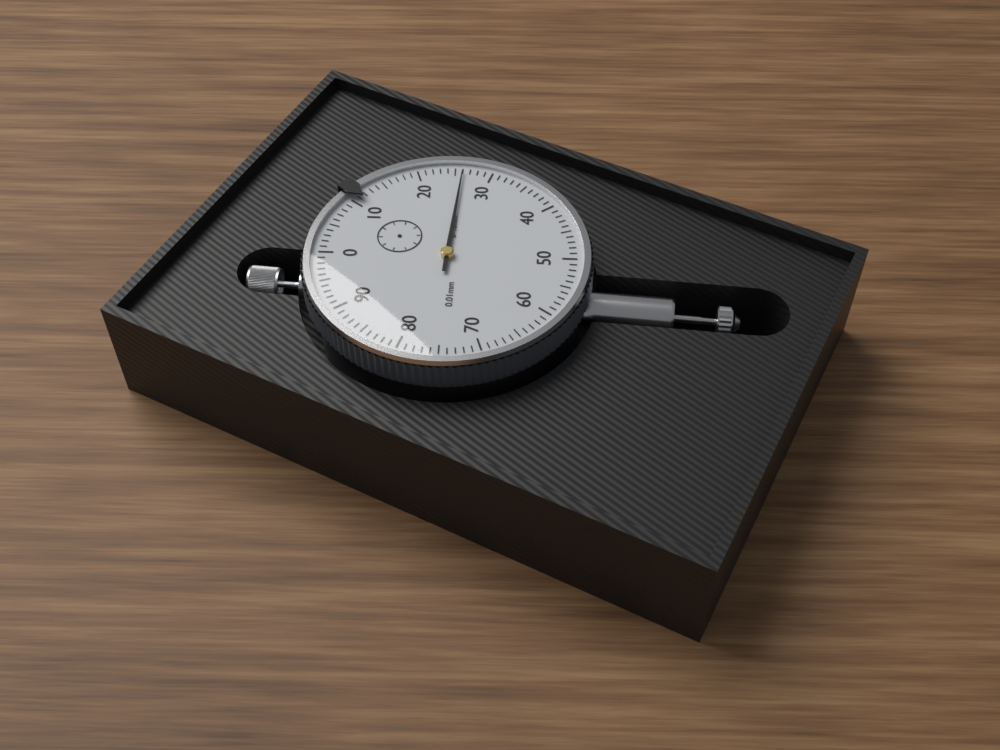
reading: 0.26 mm
